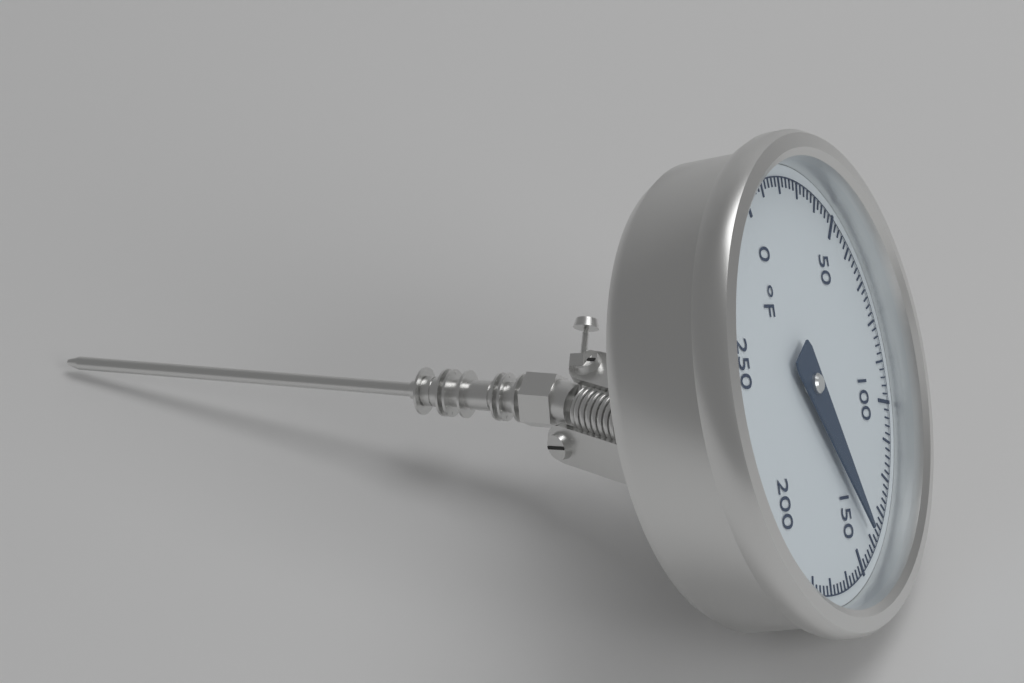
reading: 140 °F
